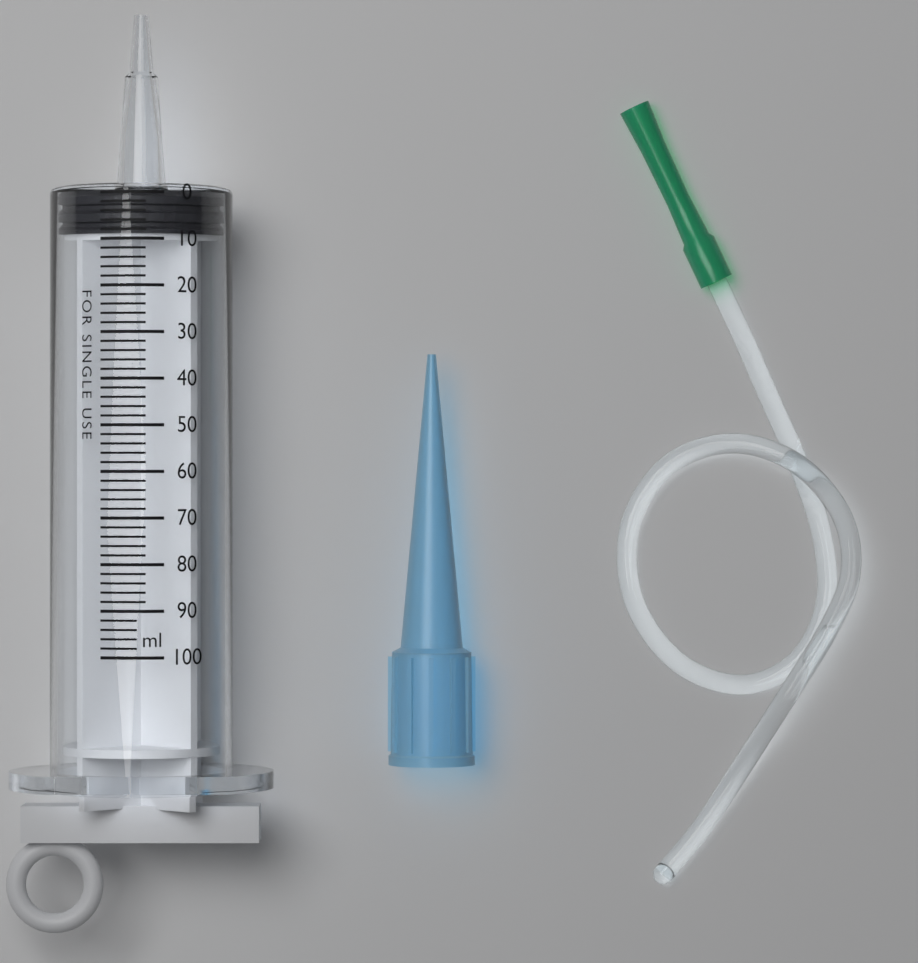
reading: 0 ml
